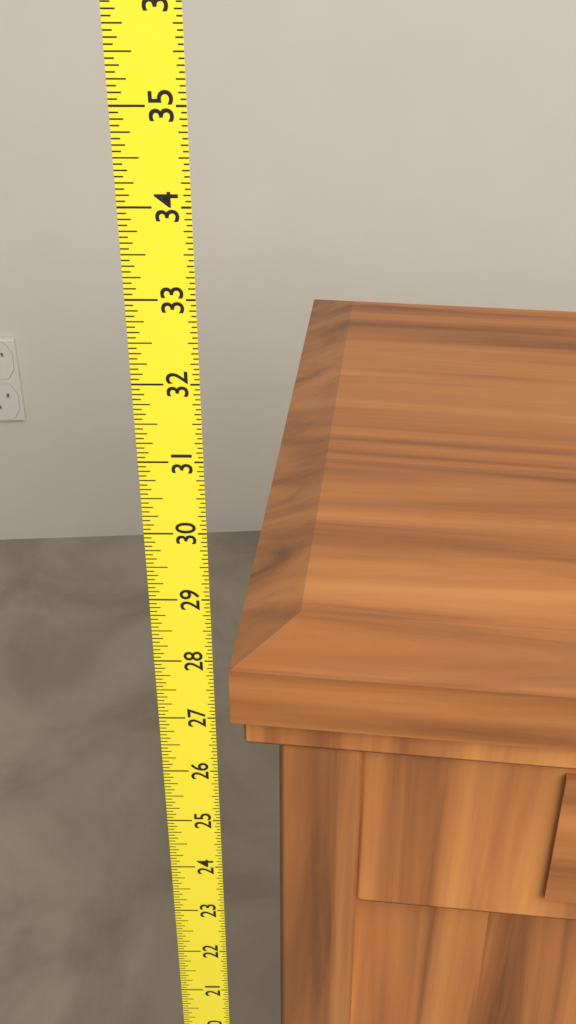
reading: 27.9375 (no unit)
